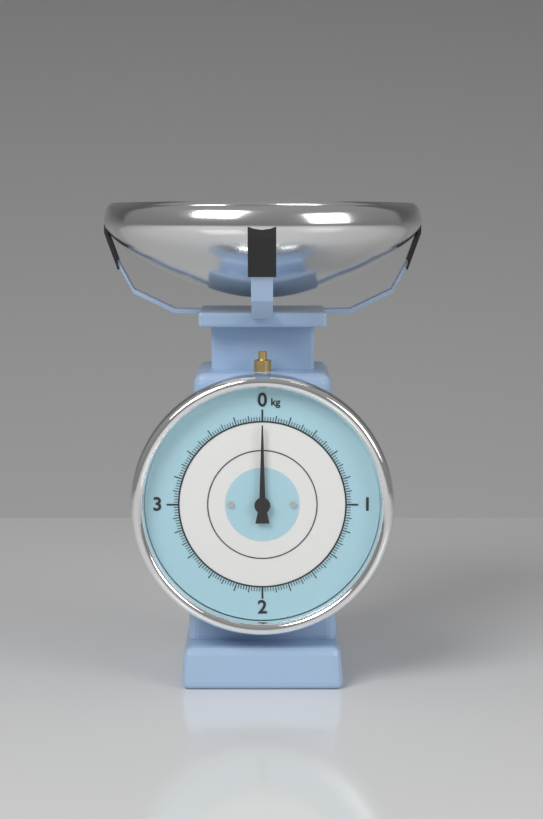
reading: 0.00 kg
